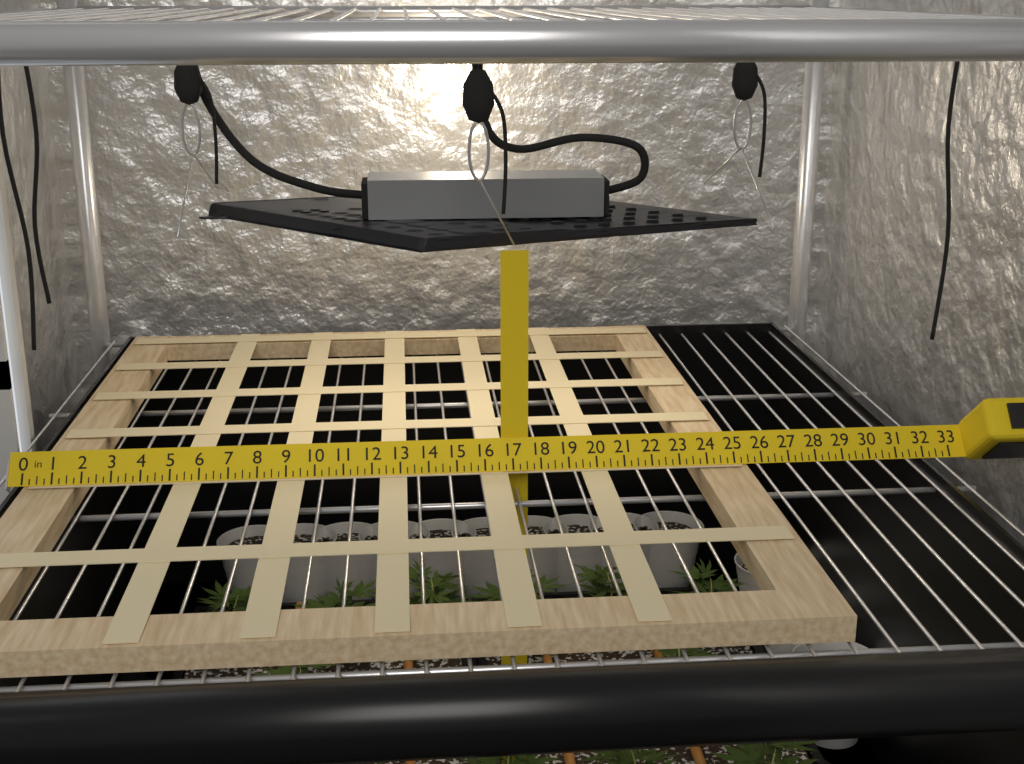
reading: 25.50 in
